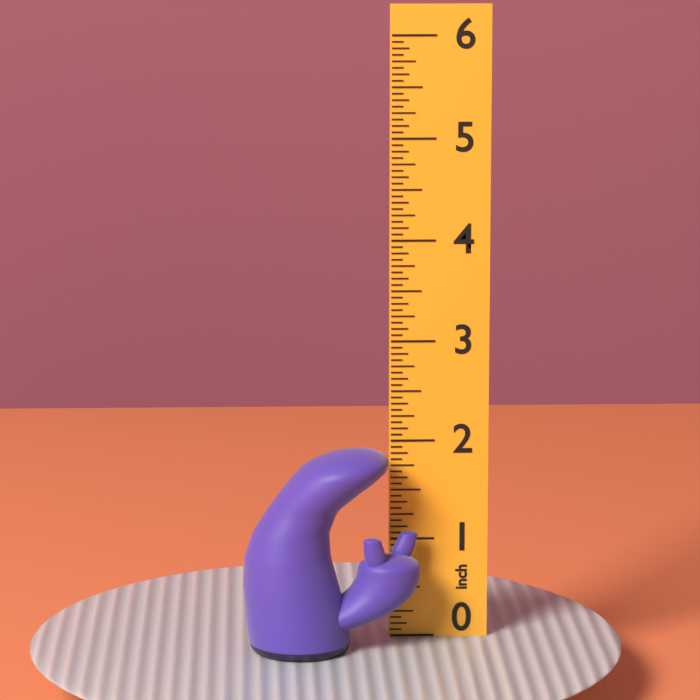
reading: 2.0000 inch
